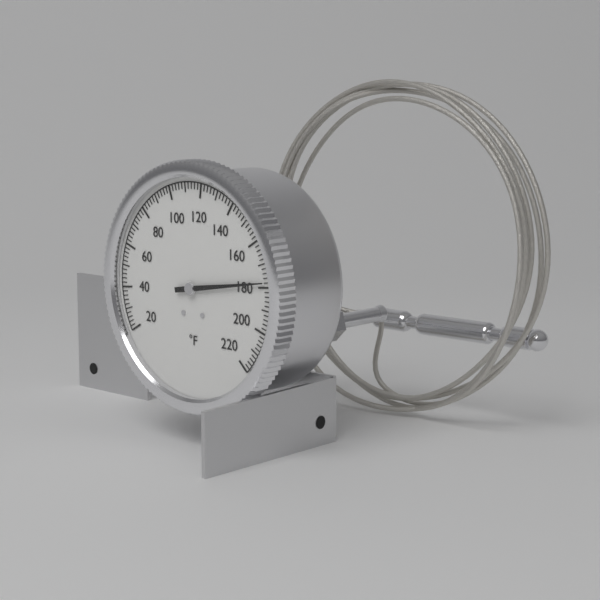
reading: 178 °F
